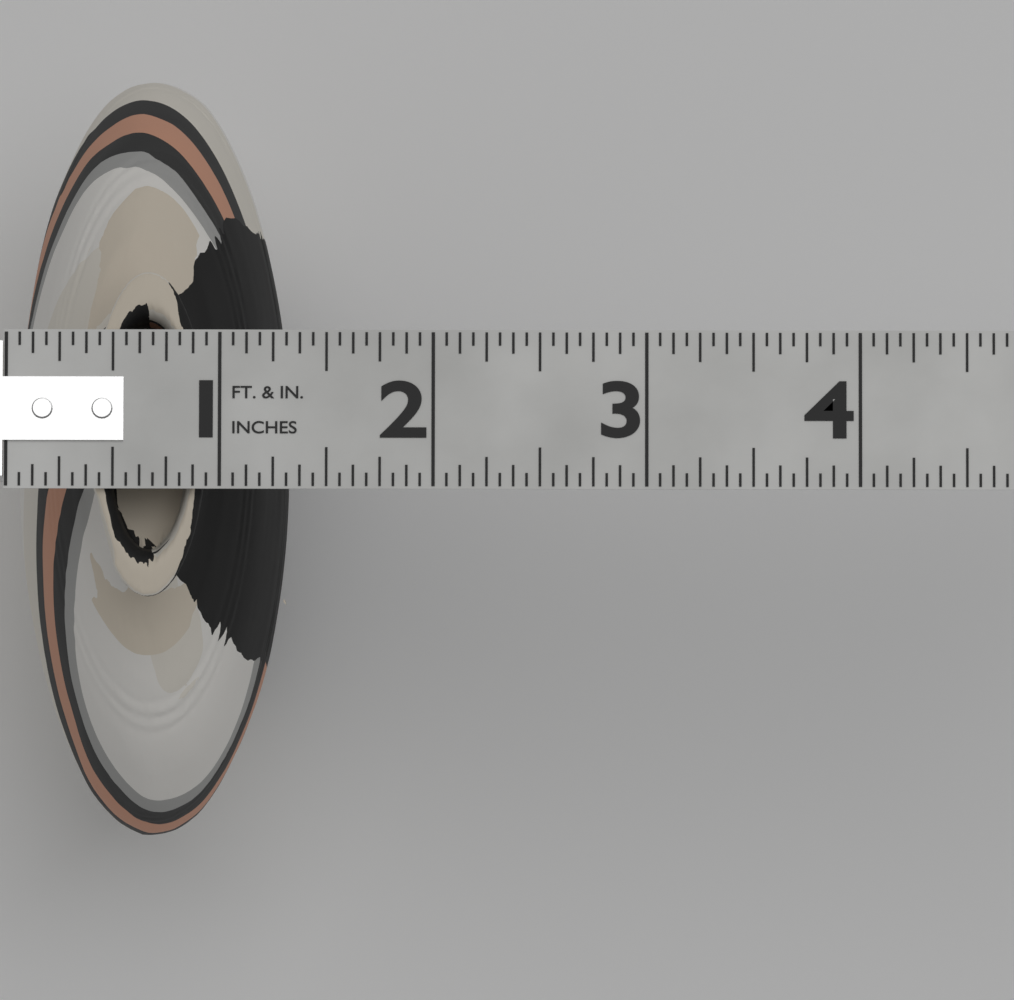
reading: 1.3125 in
